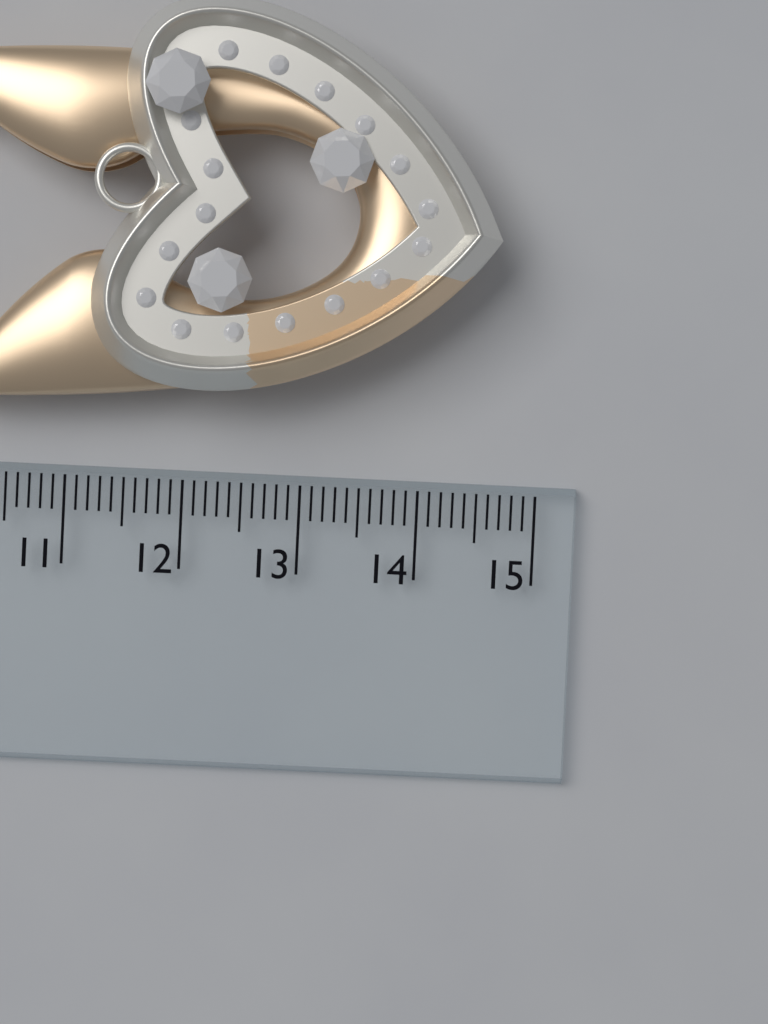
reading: 14.6 cm
